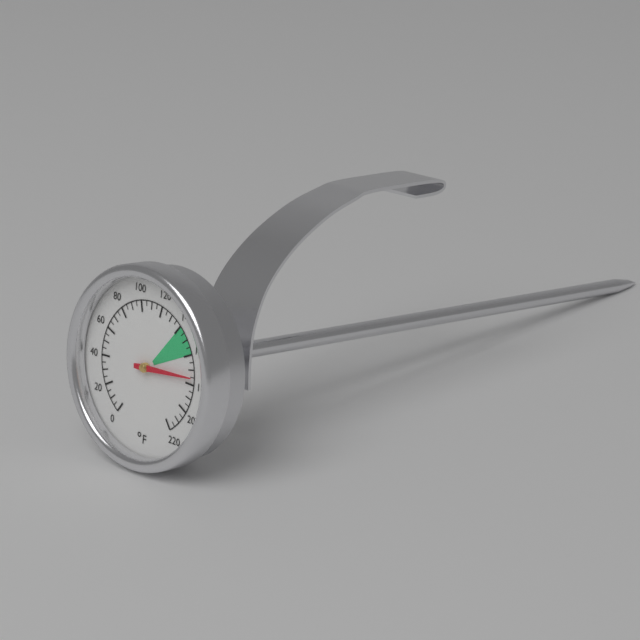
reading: 175 °F
